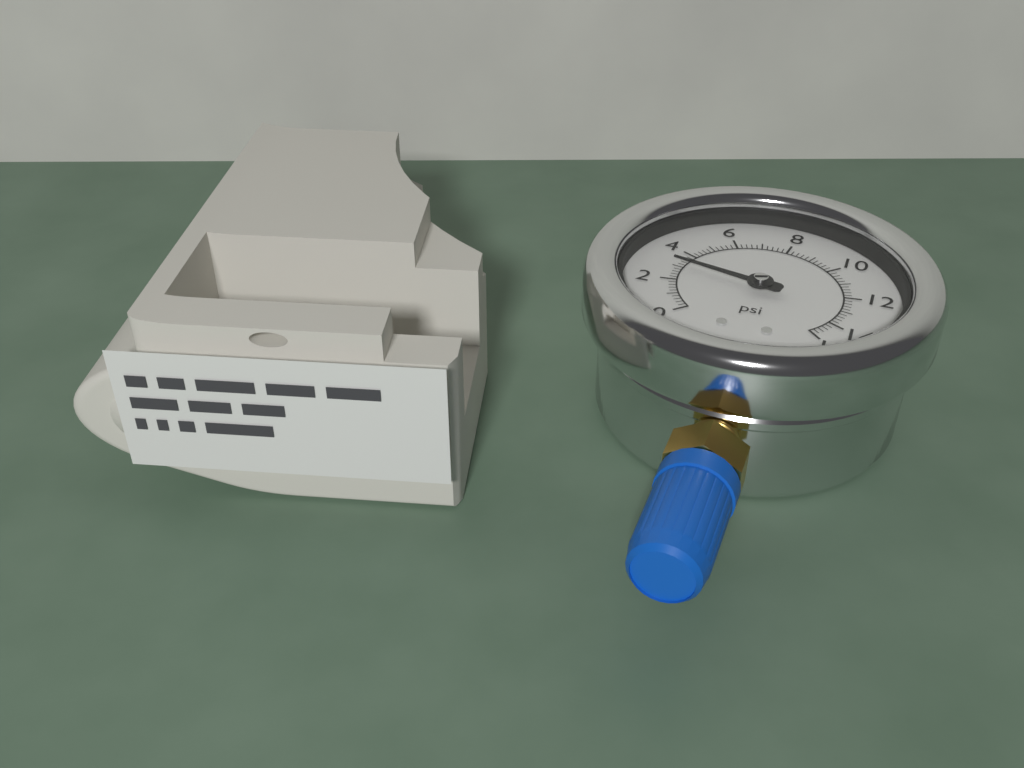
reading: 3.2 psi
